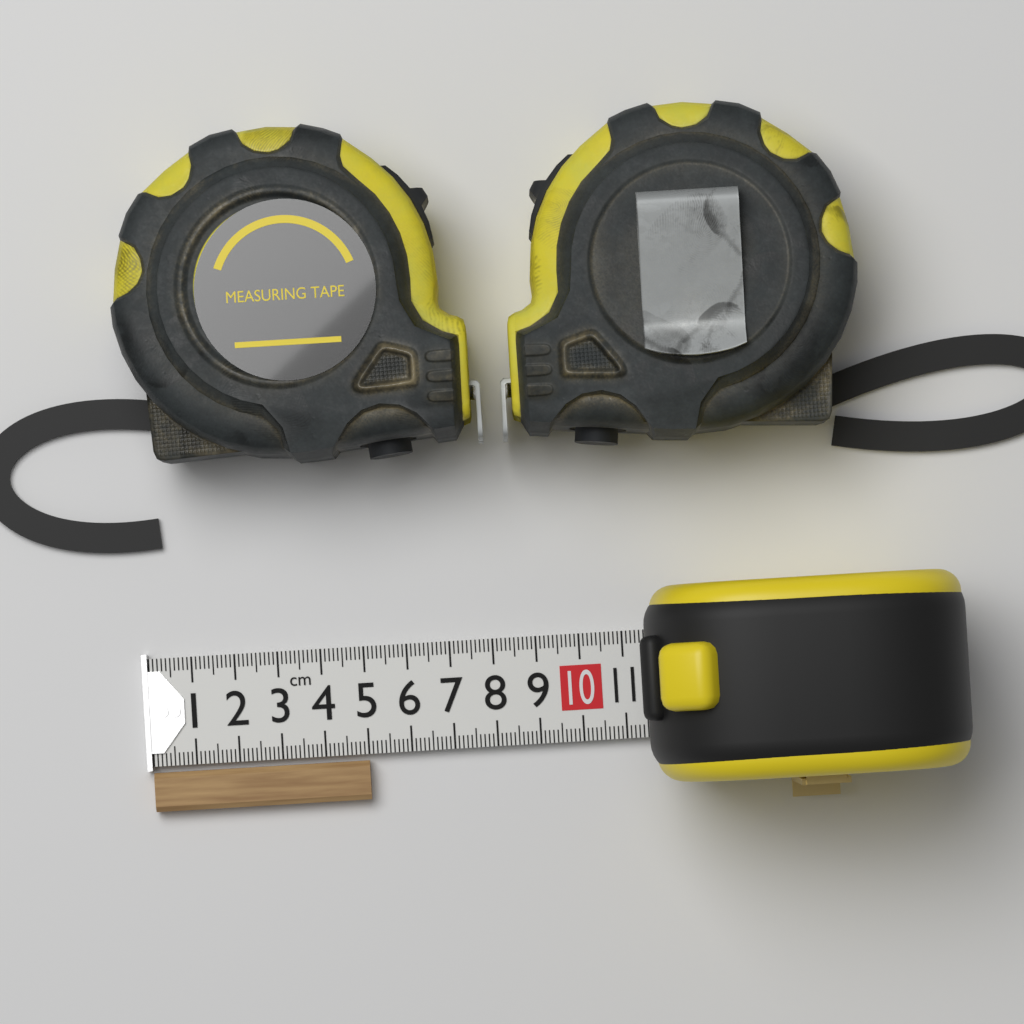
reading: 5.0 cm
